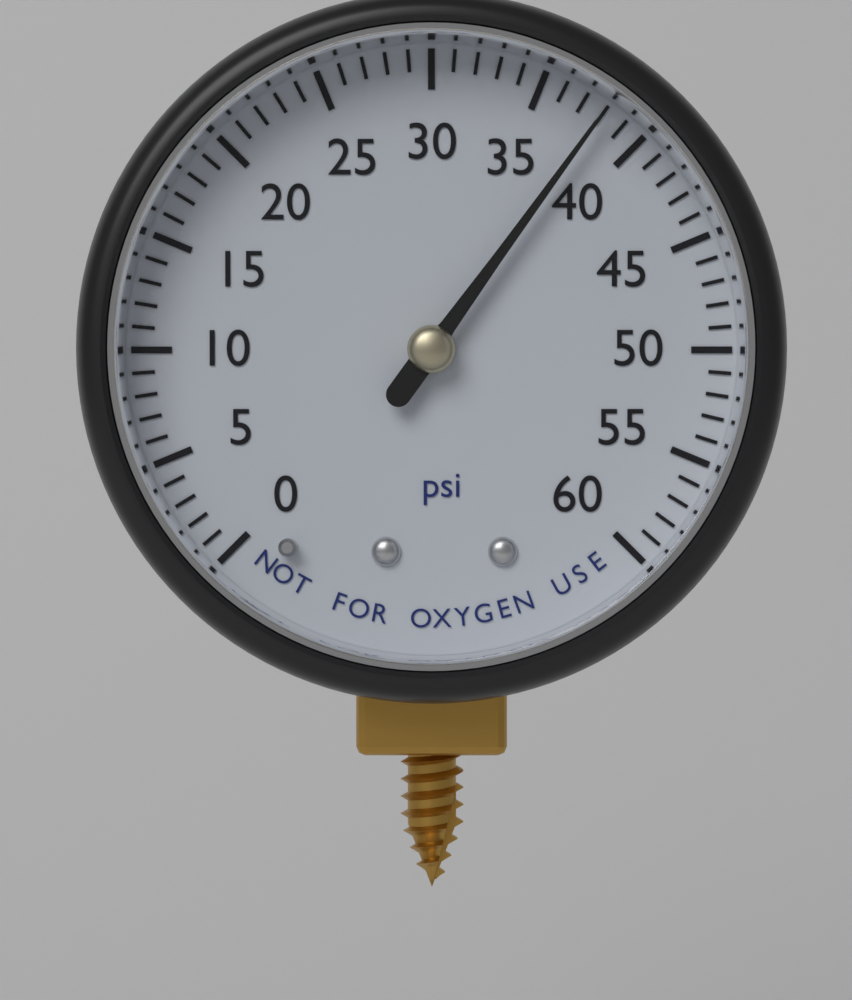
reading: 38 psi
